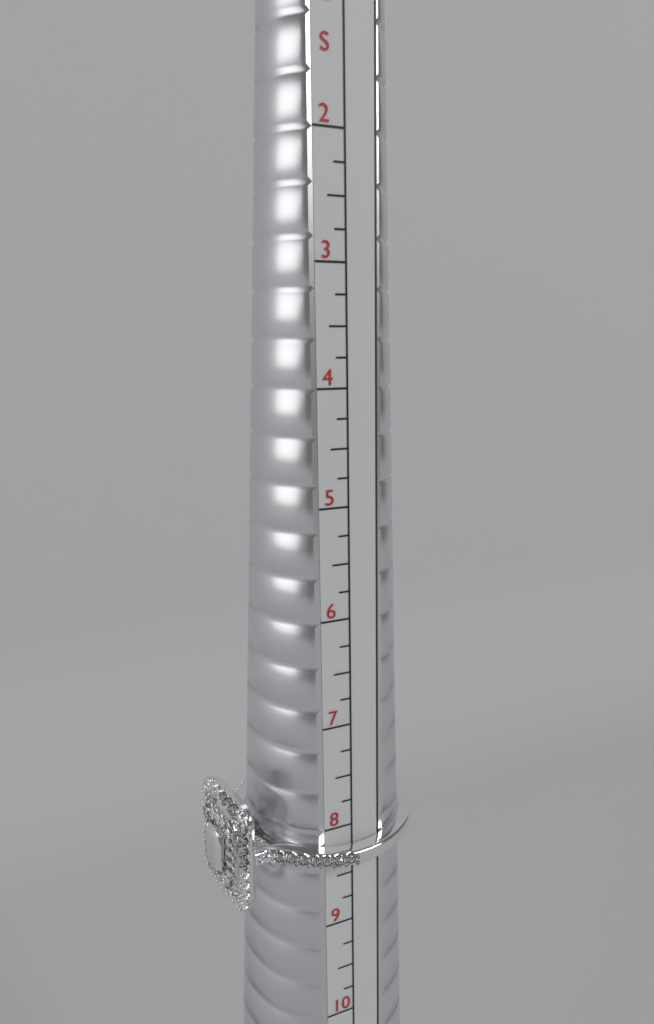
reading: 8.75 US
